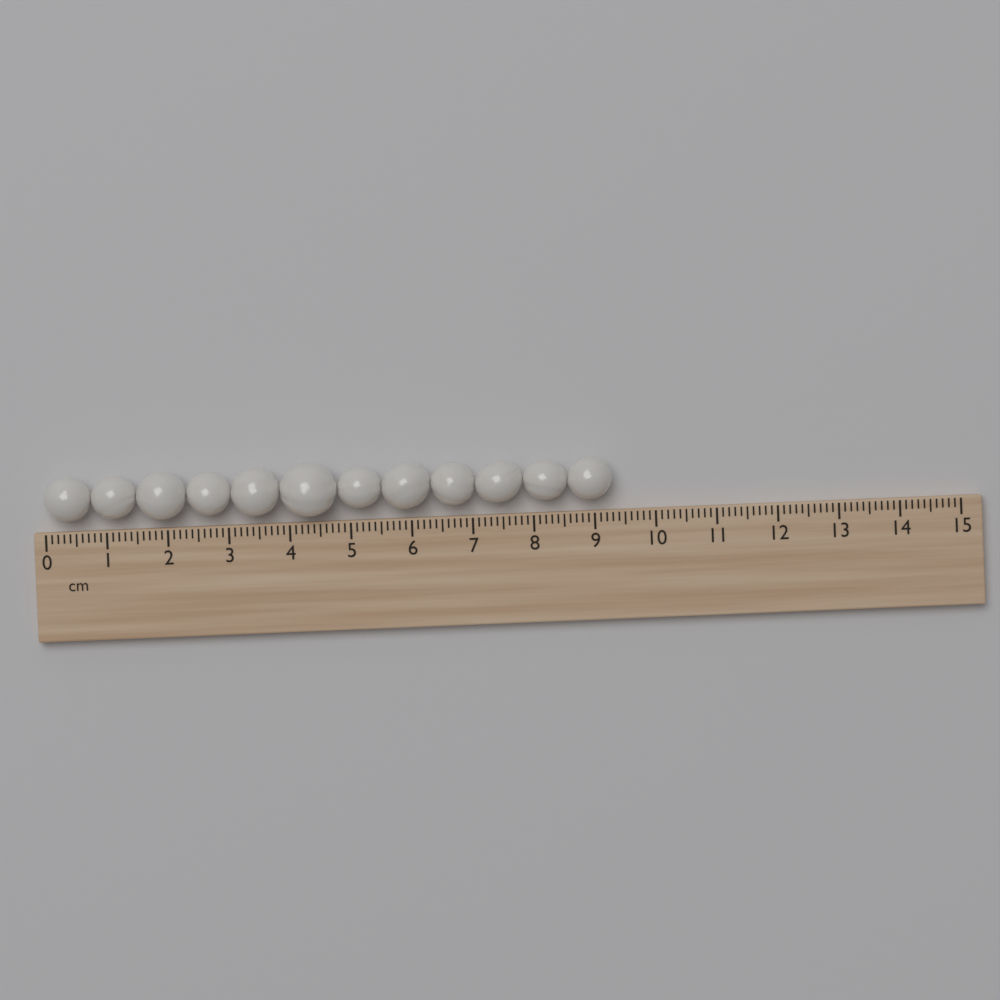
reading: 9.3 cm
